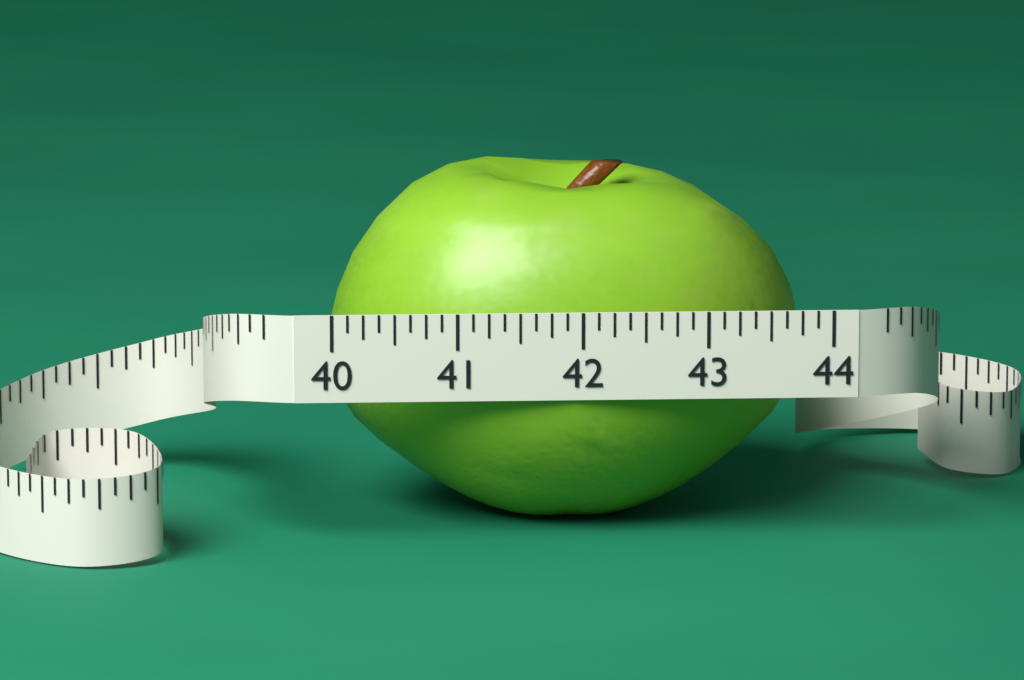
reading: 43.875 (no unit)
